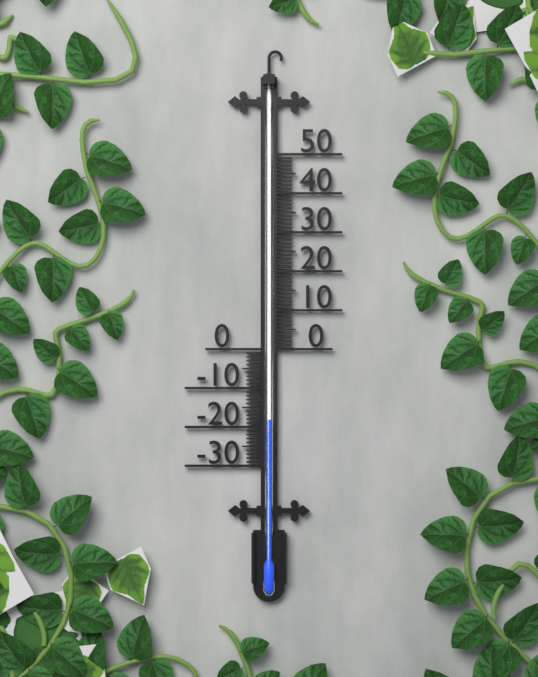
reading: -18 (no unit)
